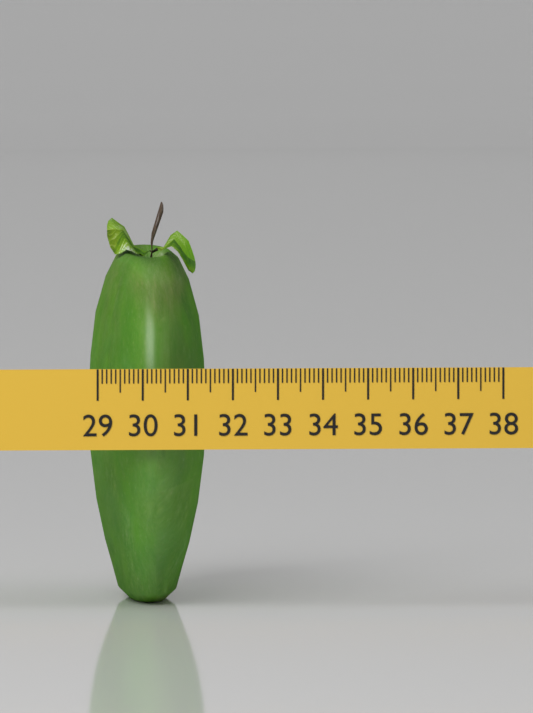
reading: 31.6 (no unit)
